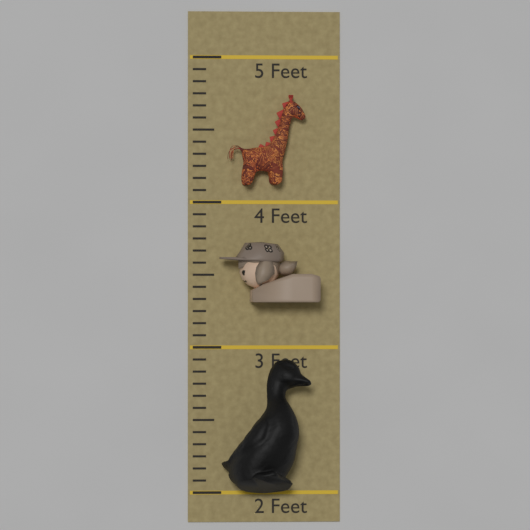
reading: 2.916666 Feet
